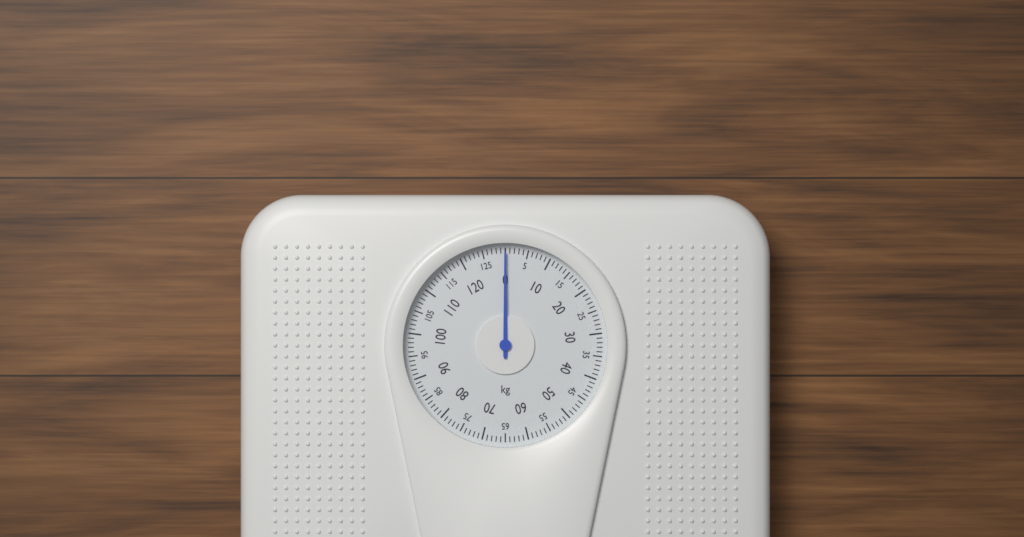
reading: 0 kg
